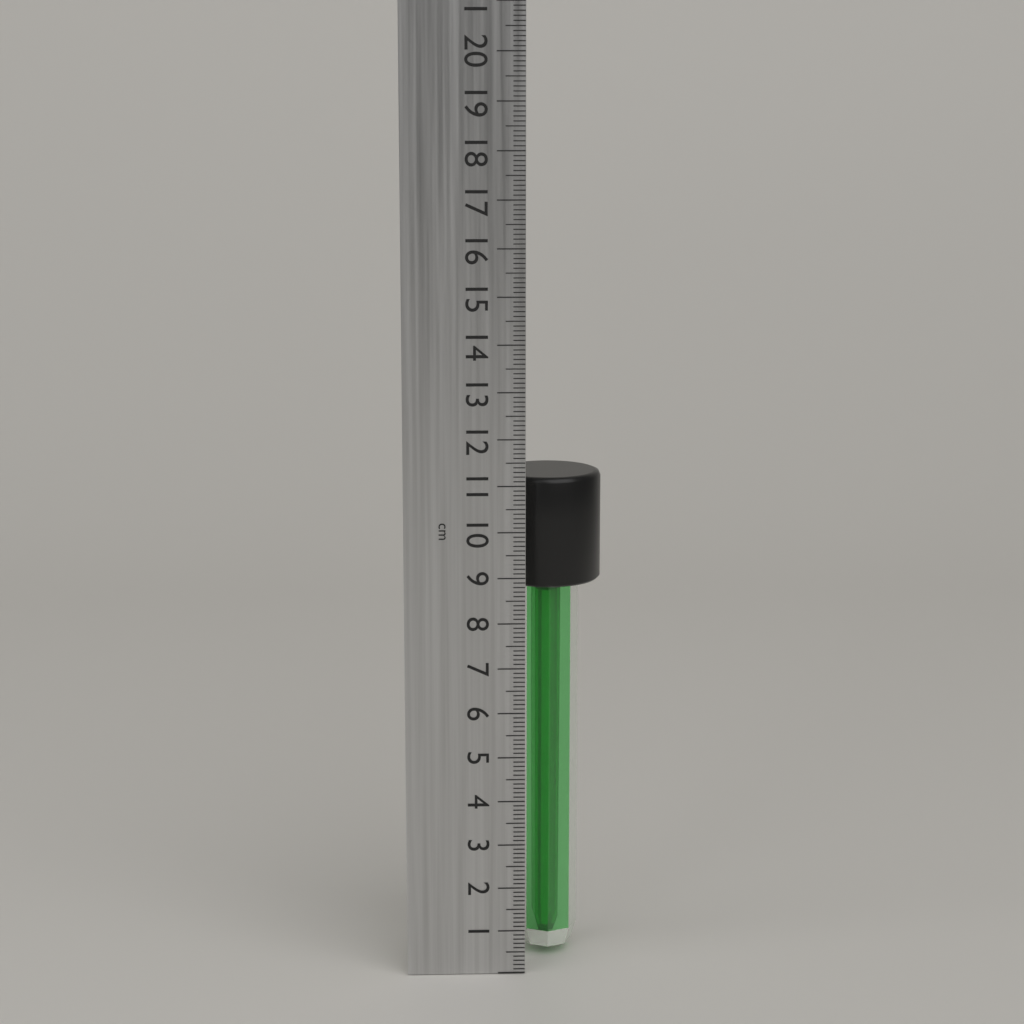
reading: 11.1 cm
